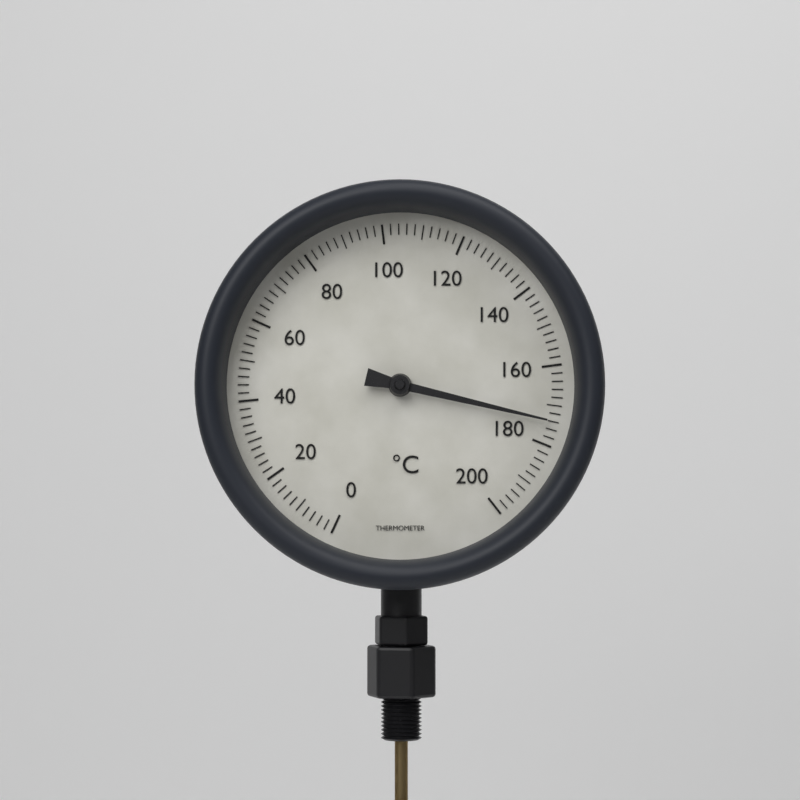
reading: 174 °C
